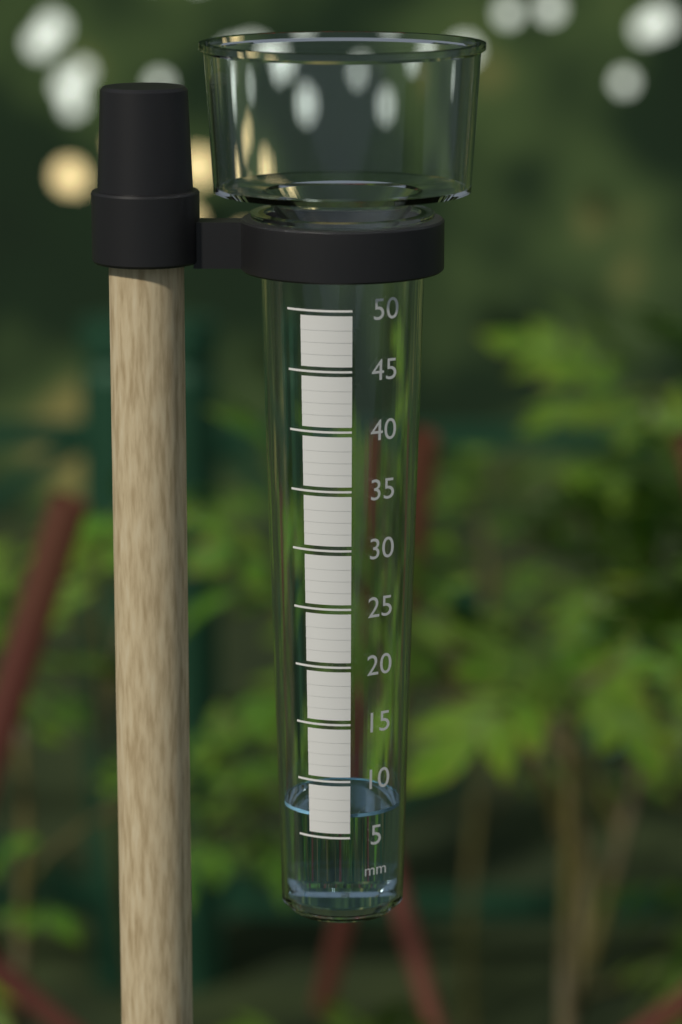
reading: 7 mm
